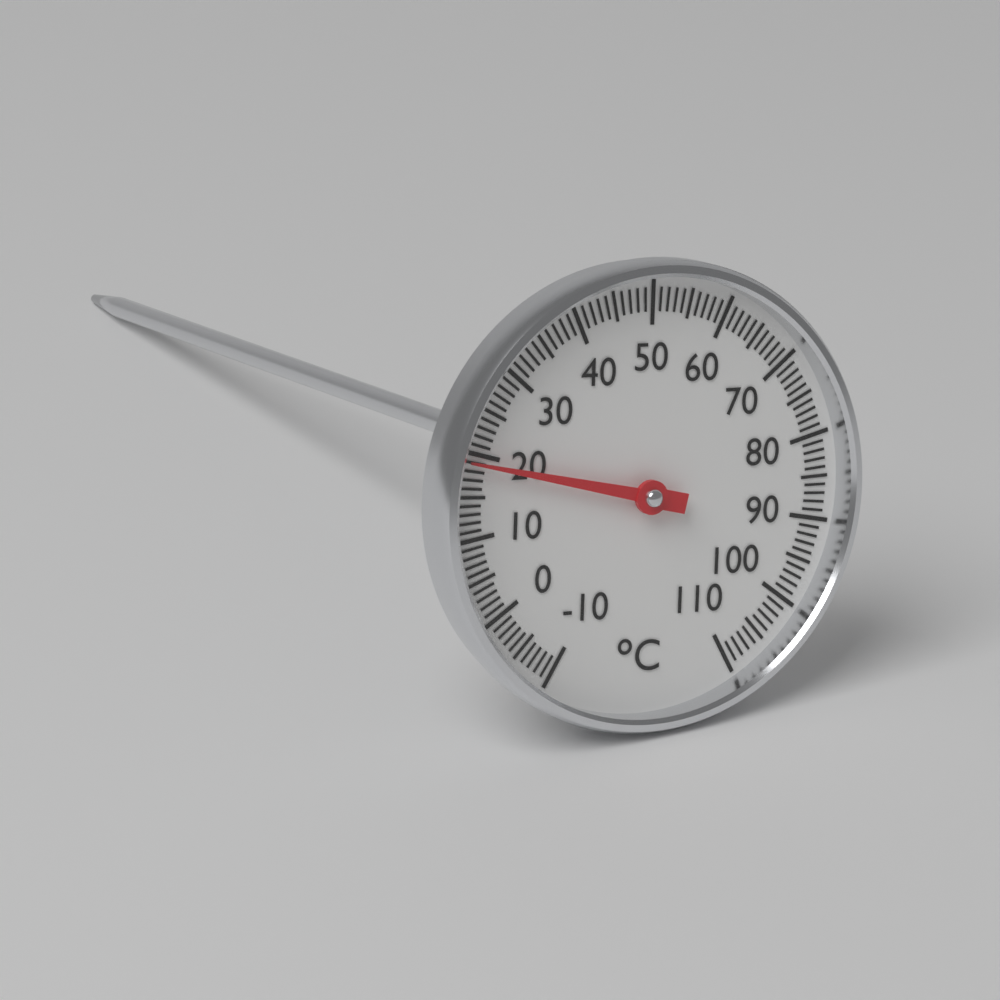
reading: 19 °C
